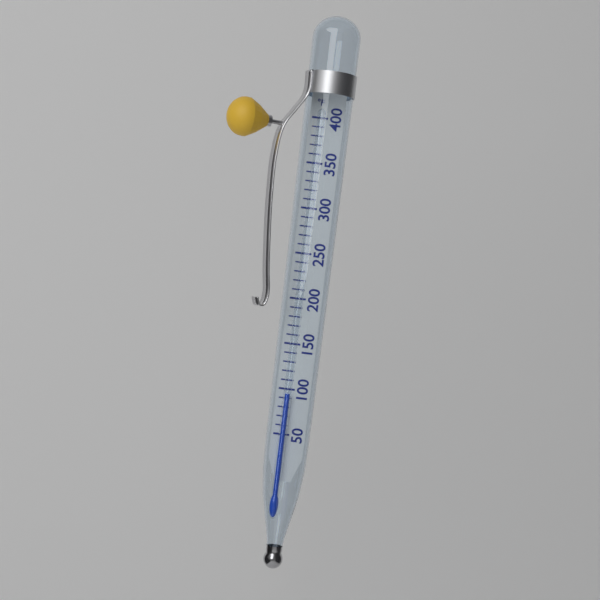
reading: 95 °F
